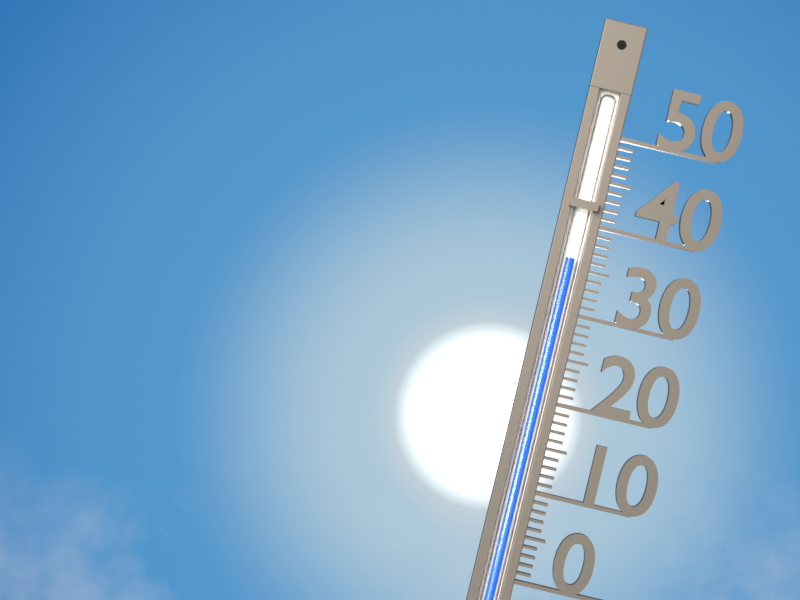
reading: 36 (no unit)
